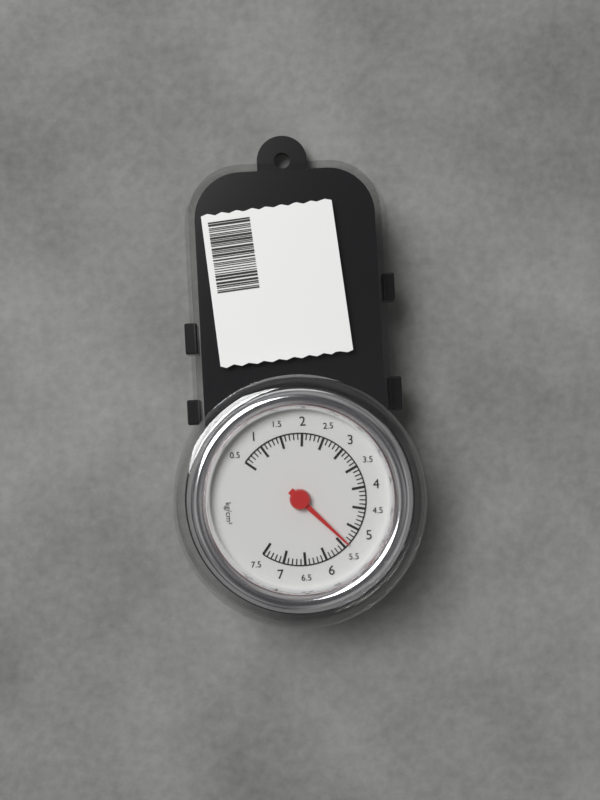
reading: 5.4 kg/cm²
